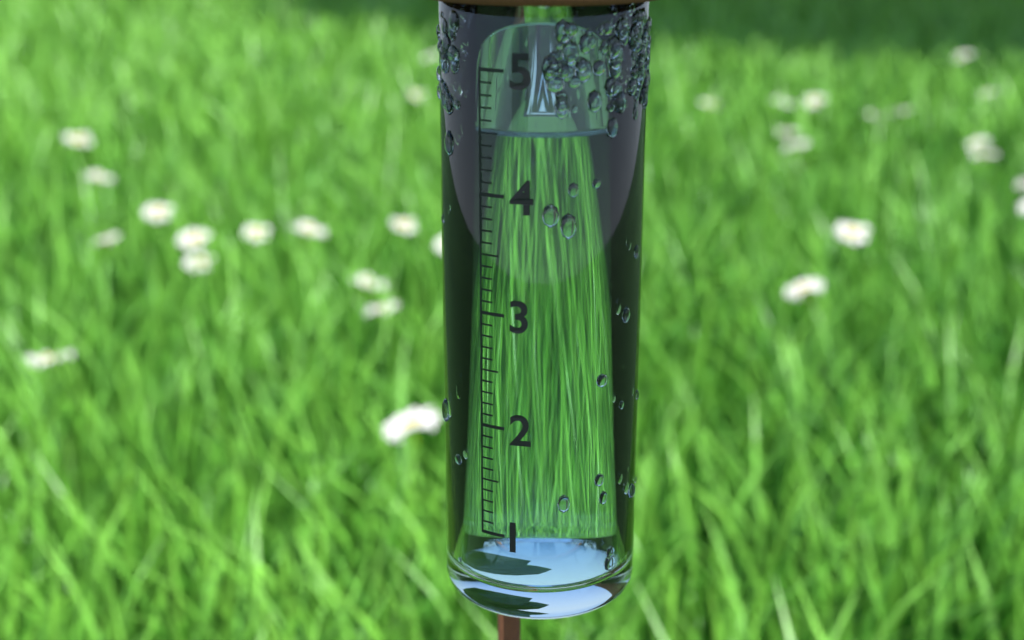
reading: 4.5 (no unit)
